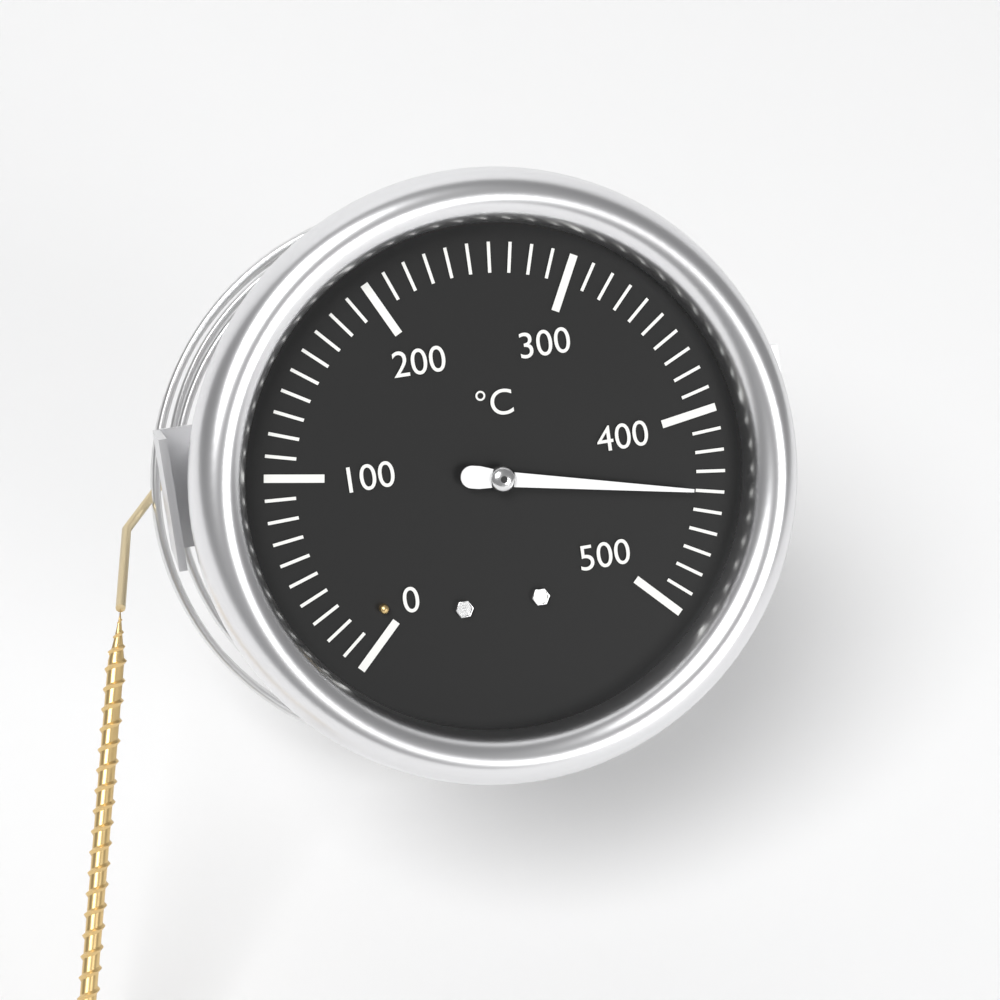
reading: 440 °C
